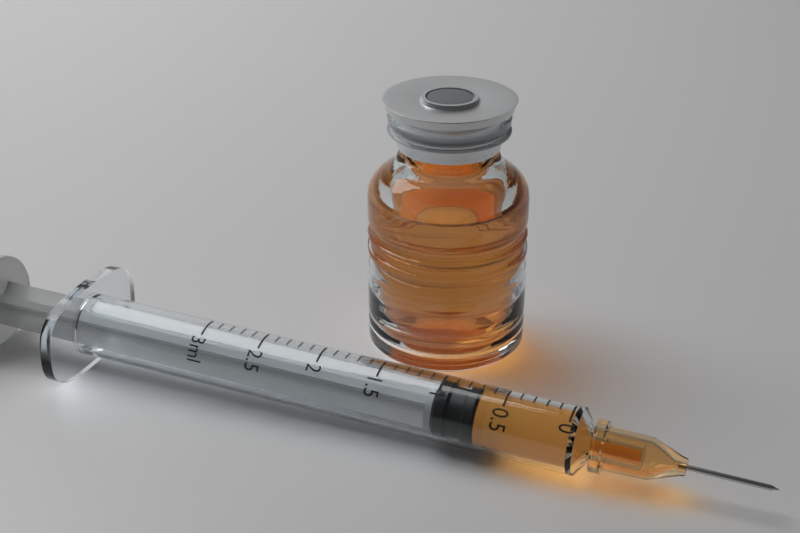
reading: 0.7 ml
